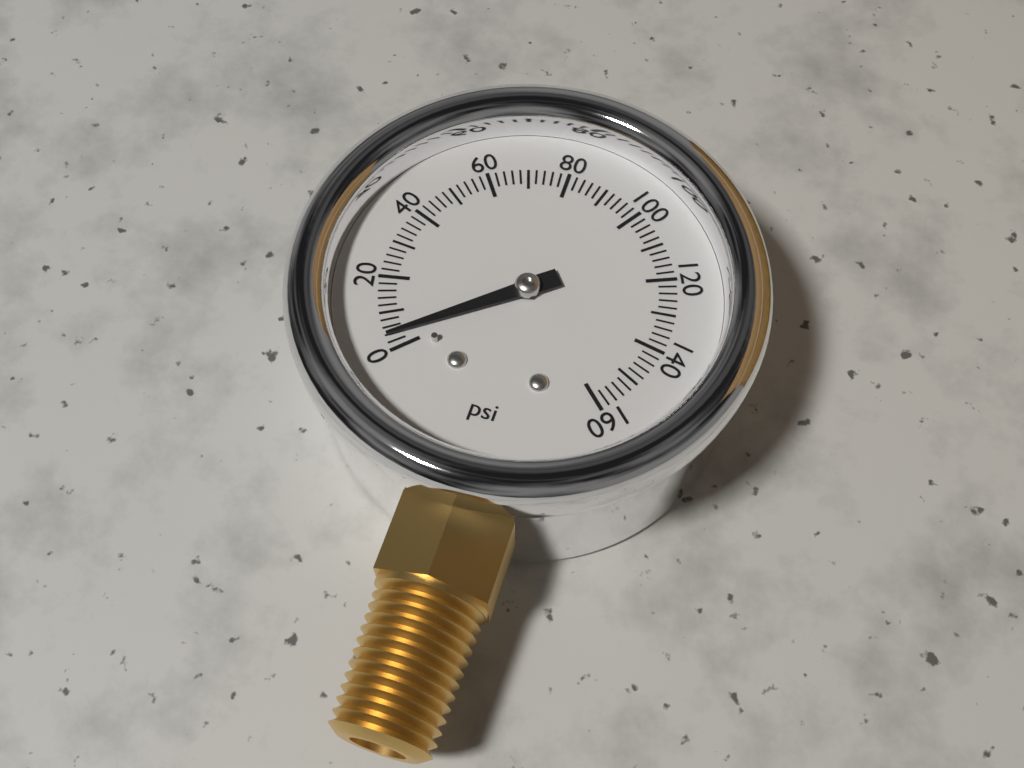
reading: 4 psi
